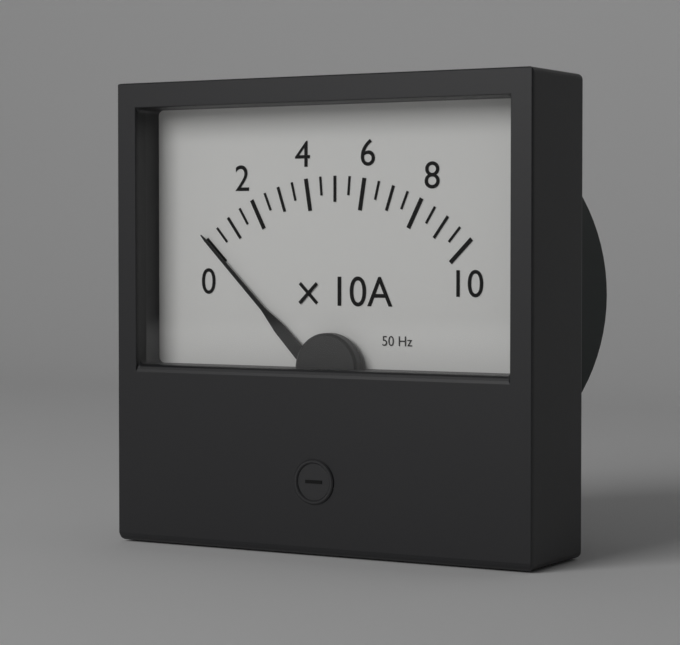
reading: 0 A
